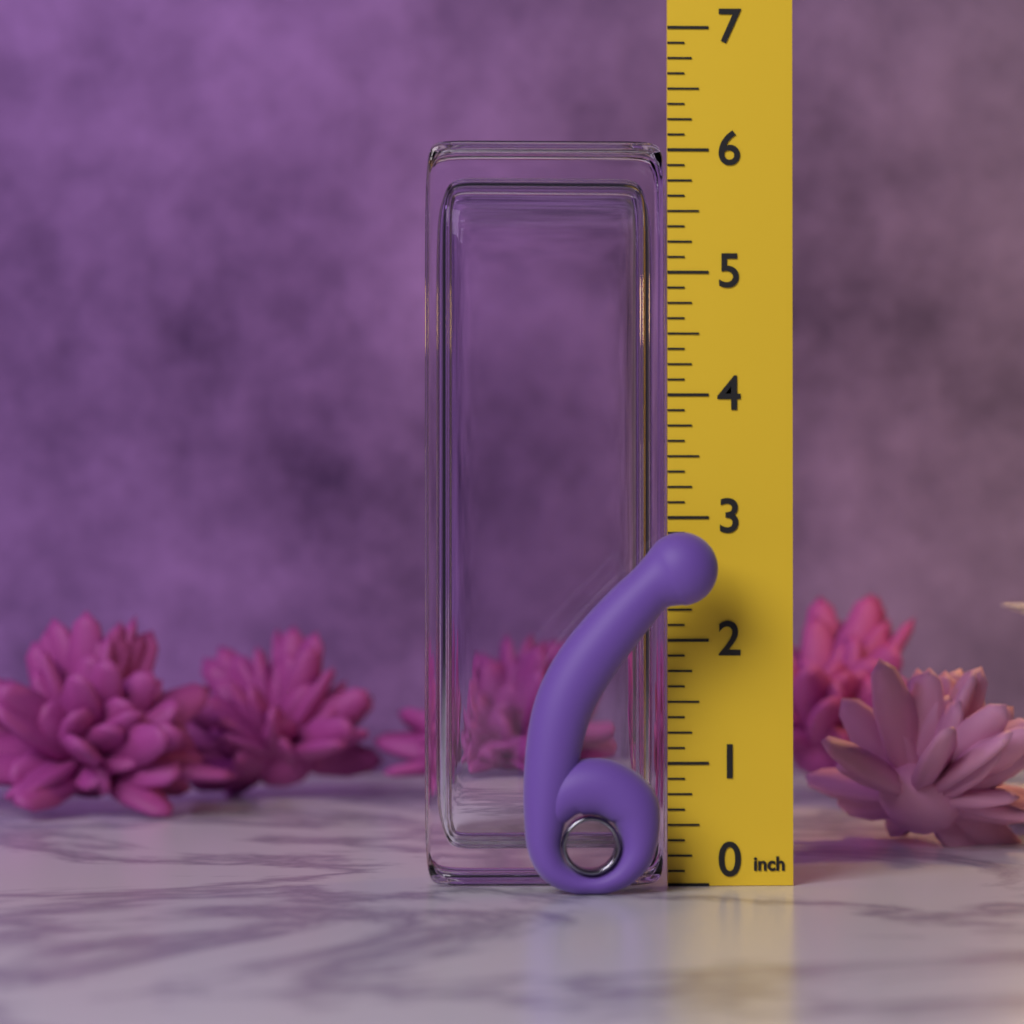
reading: 2.875 in
